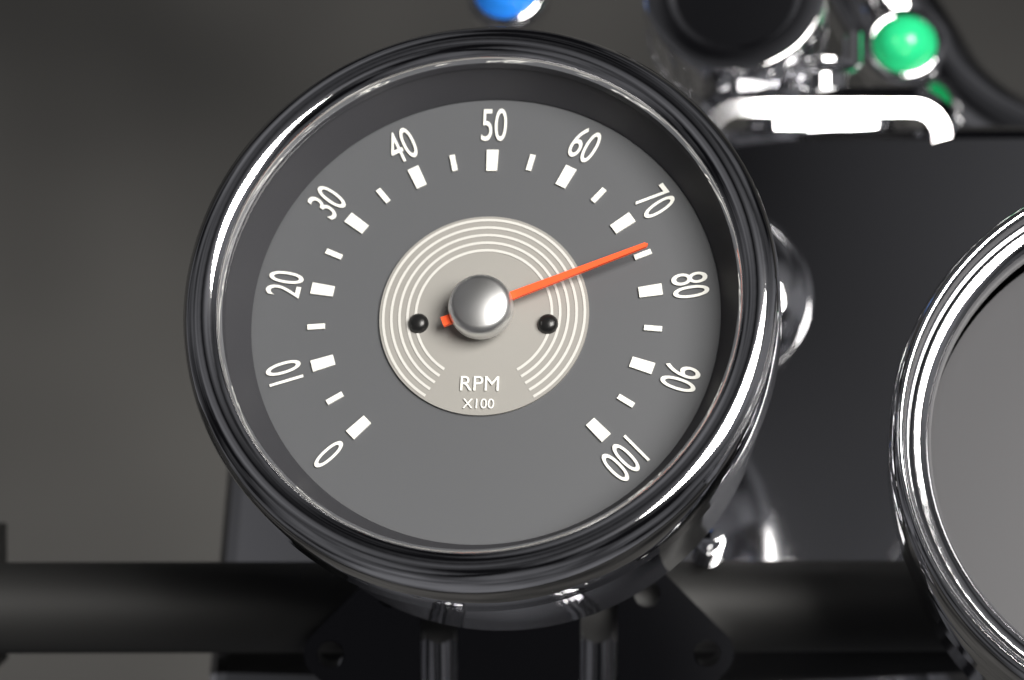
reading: 7500 RPM
